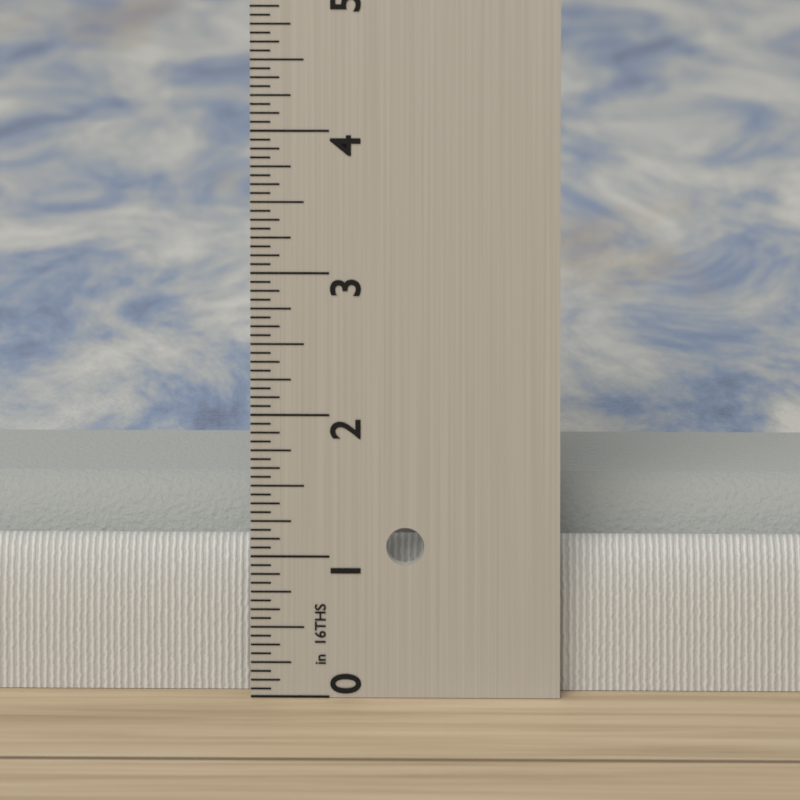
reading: 1.3125 in
